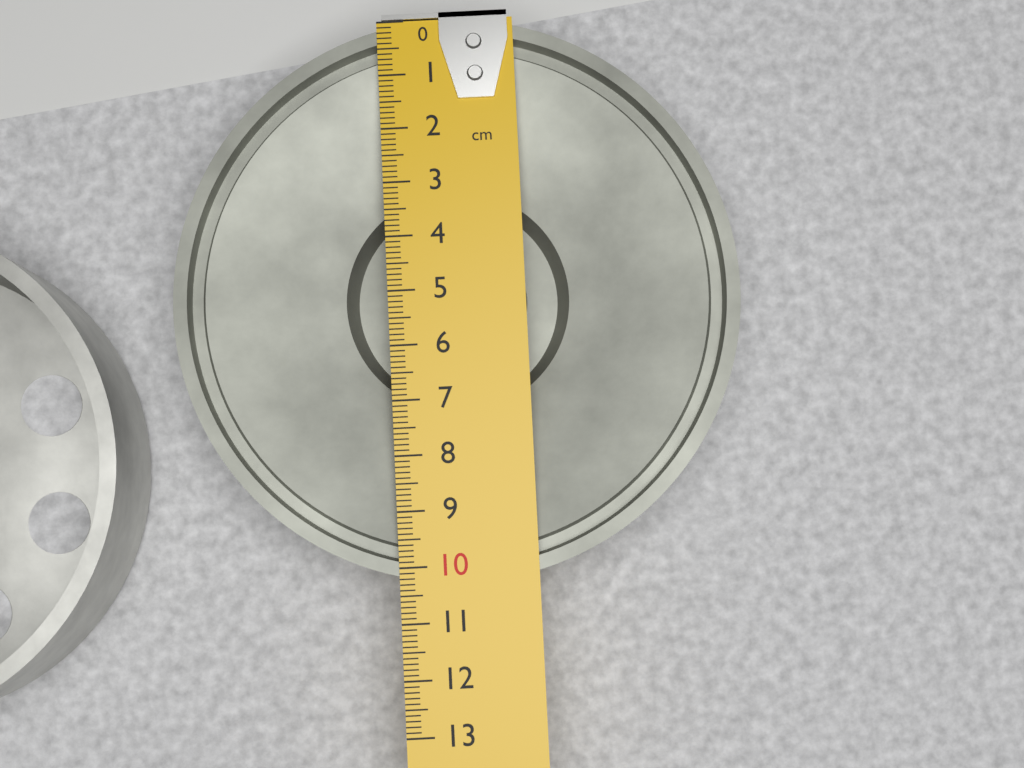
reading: 10.3 cm
